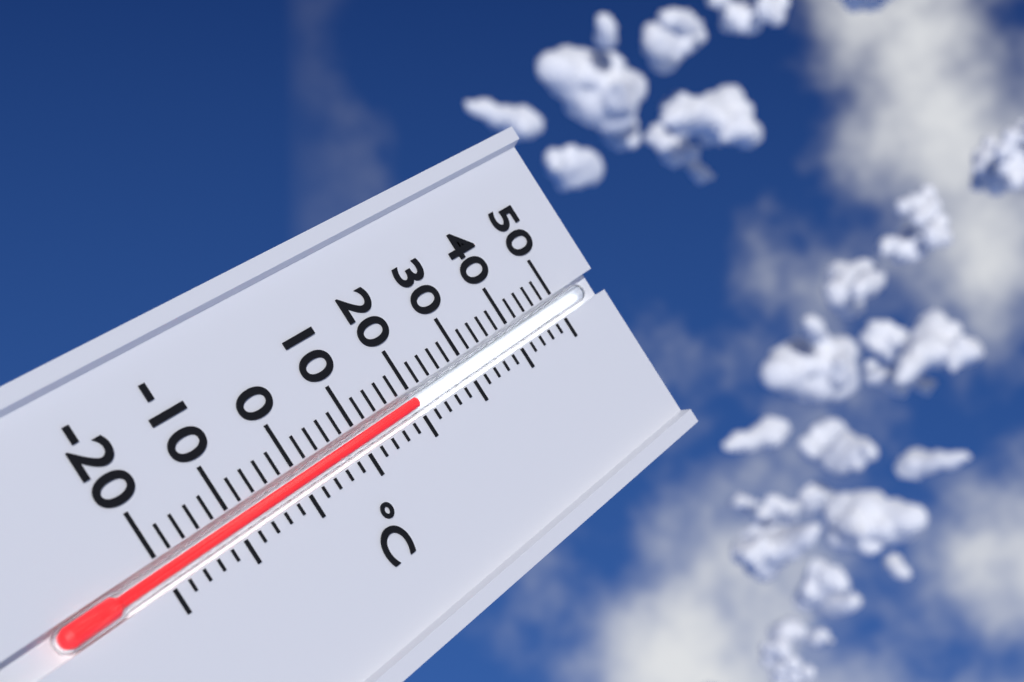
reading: 20 °C
